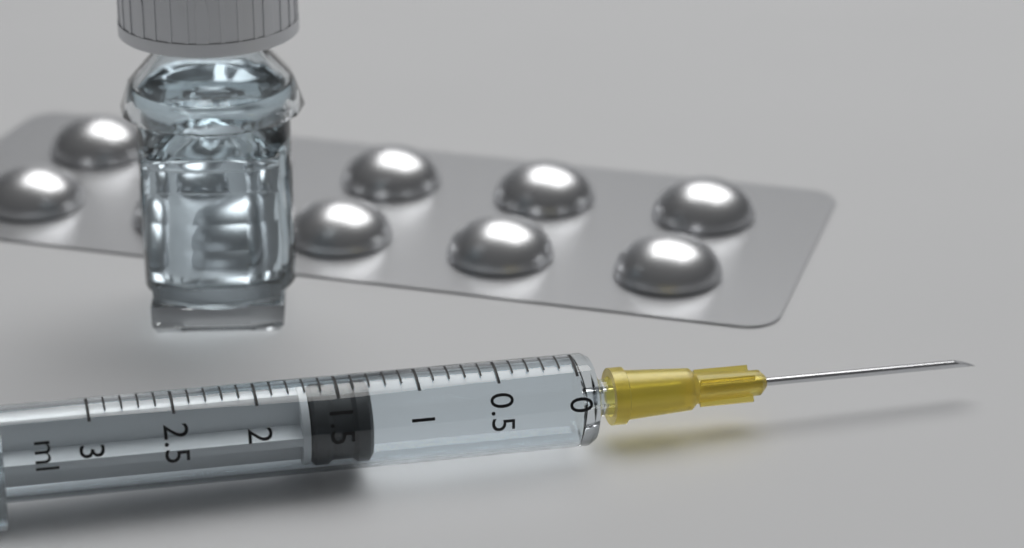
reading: 1.3 ml
